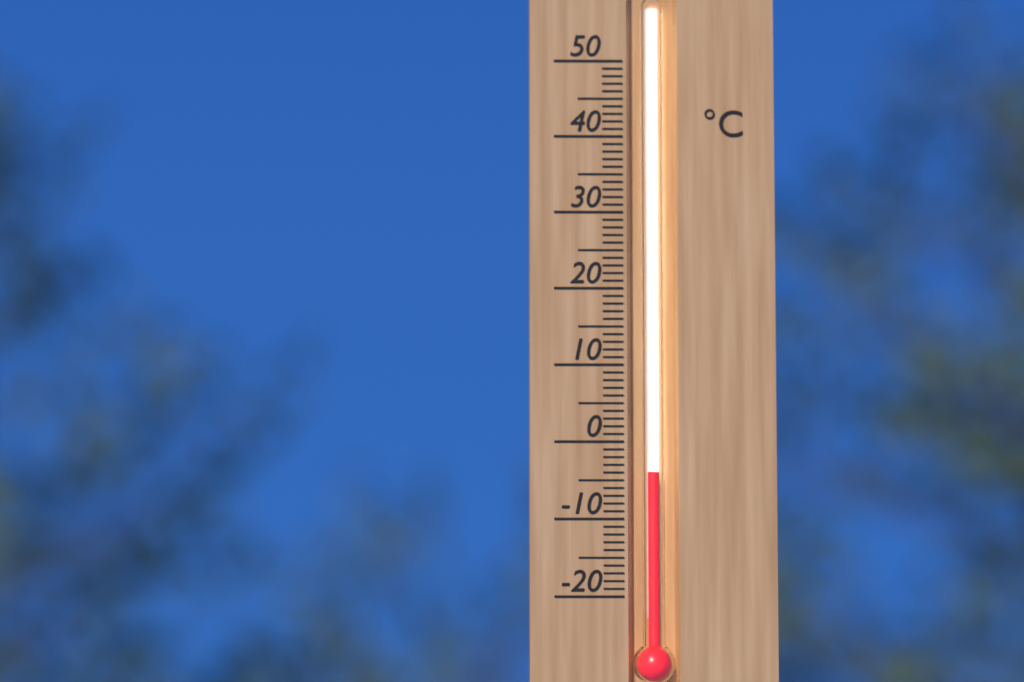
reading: -4 °C
